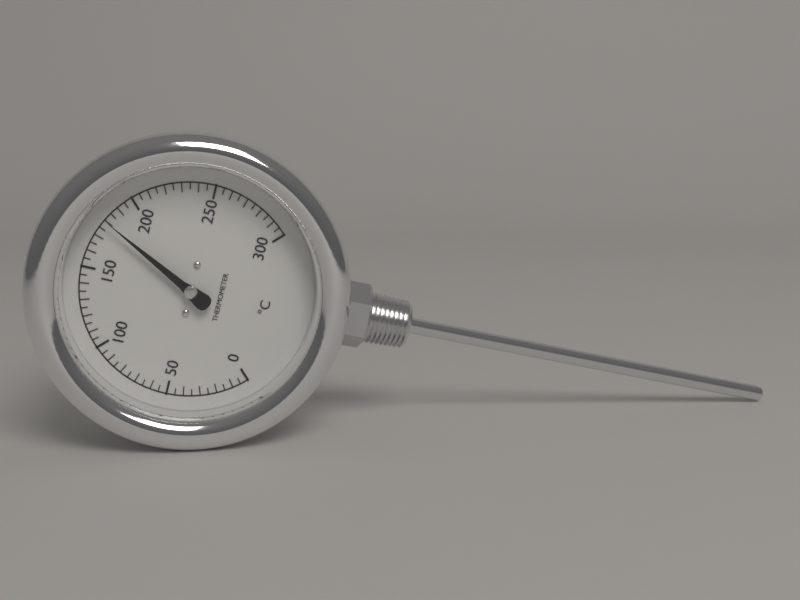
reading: 180 °C
